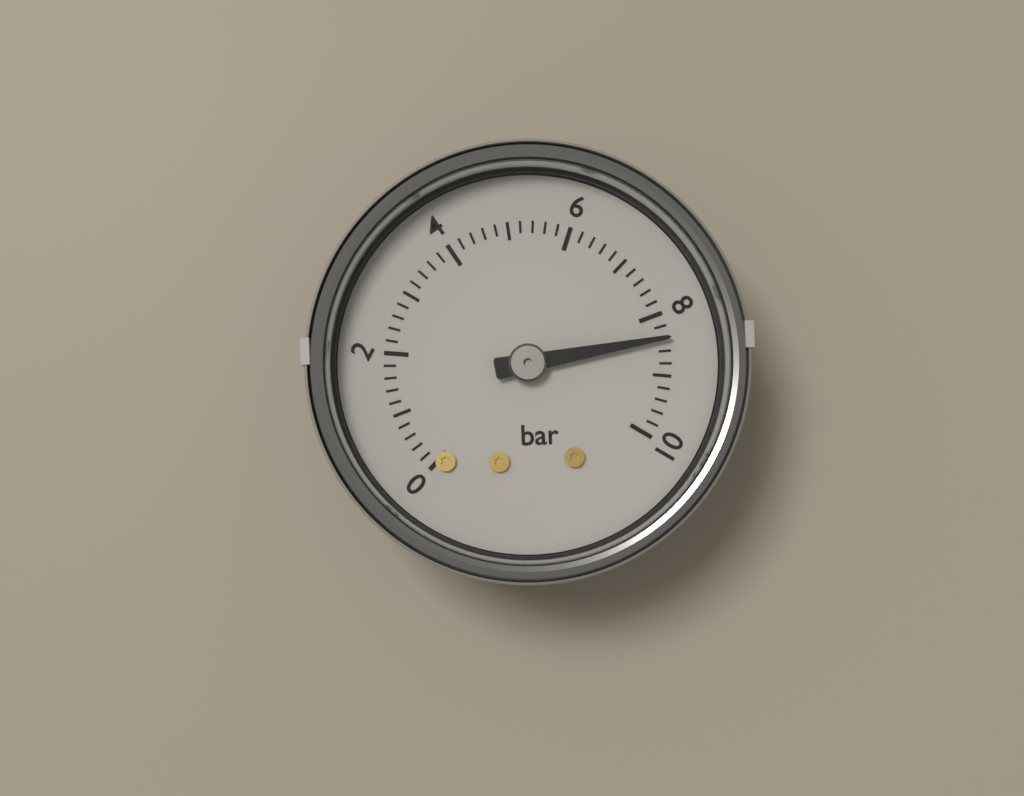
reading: 8.4 bar
